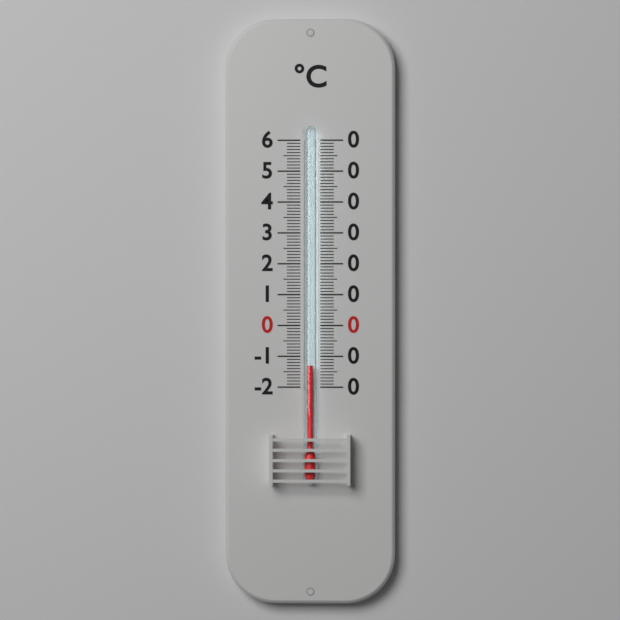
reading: -13 °C
